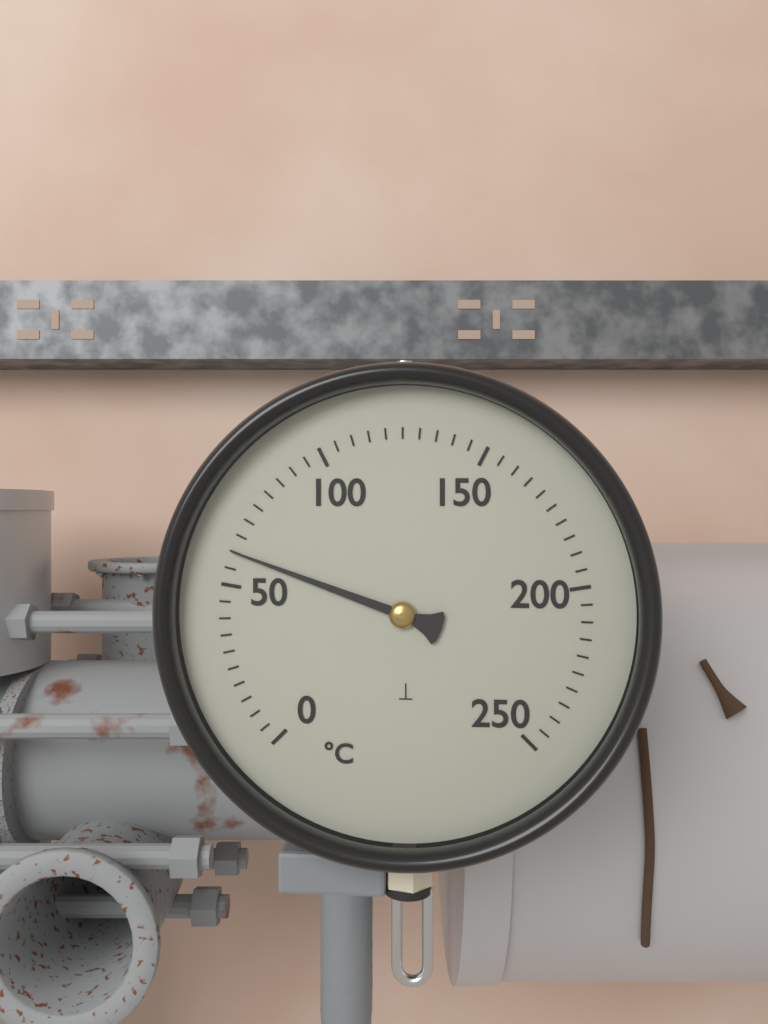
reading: 60 °C
